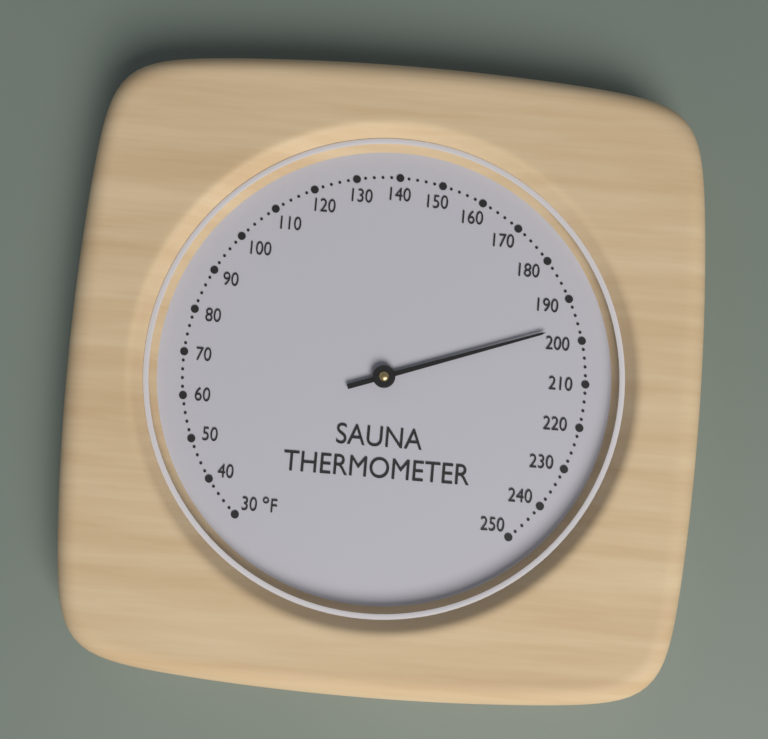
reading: 196 °F
